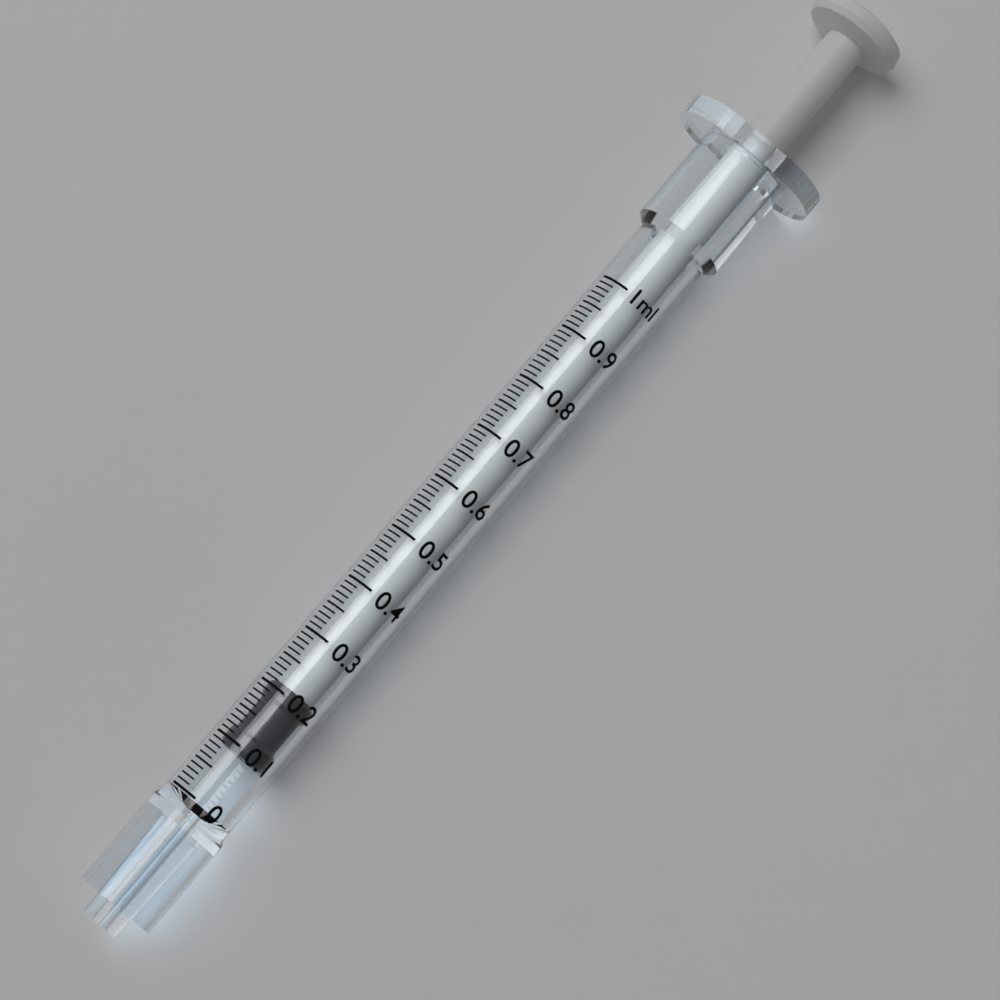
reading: 0.09 ml
